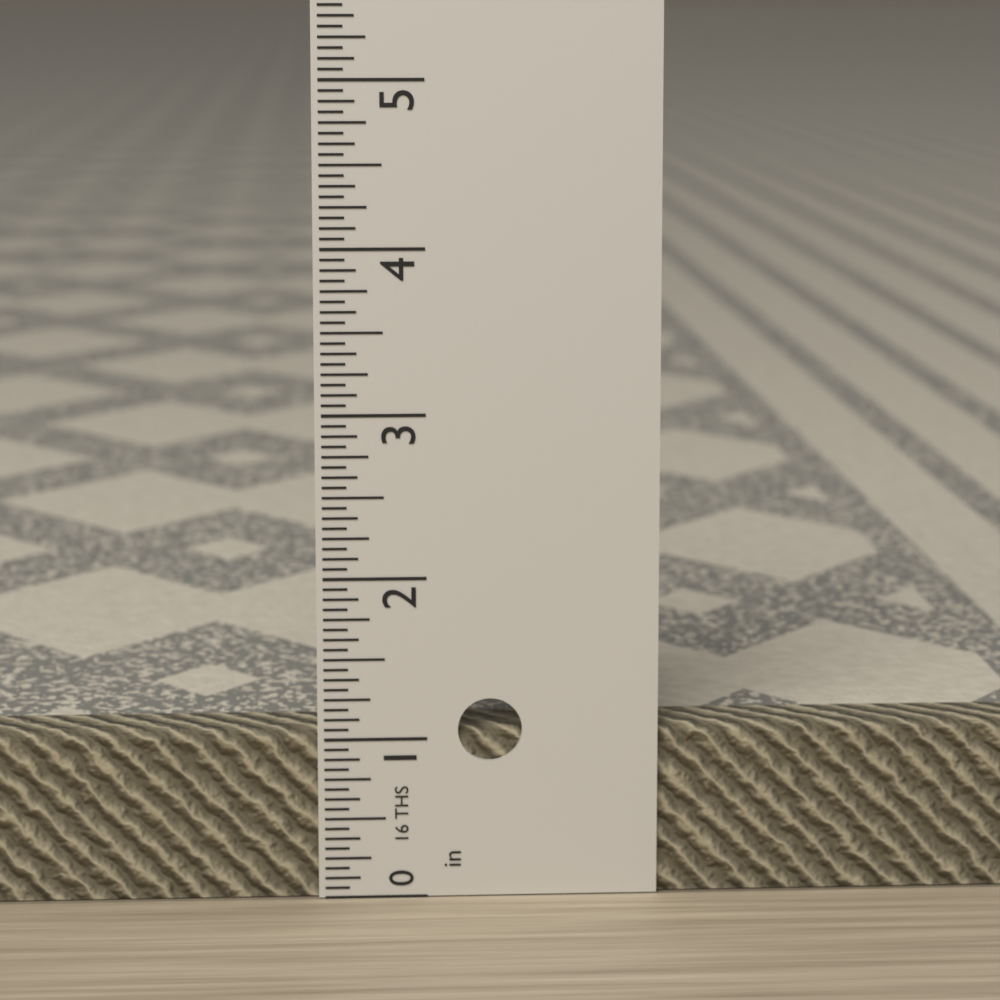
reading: 1.0625 in
